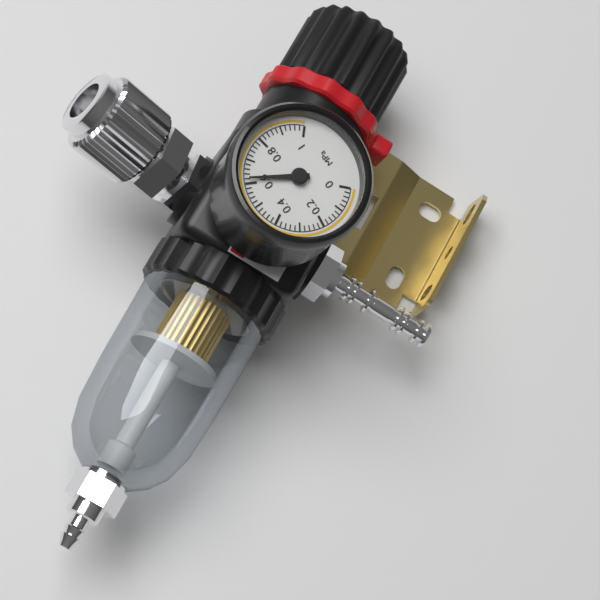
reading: 0.62 MPa
